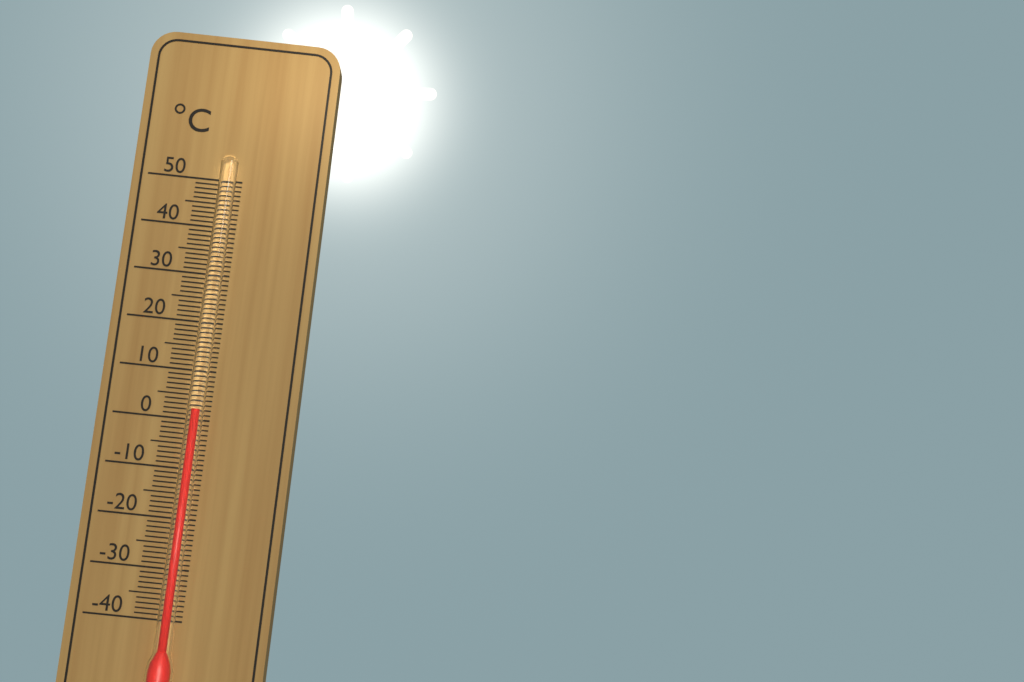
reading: 2 °C
